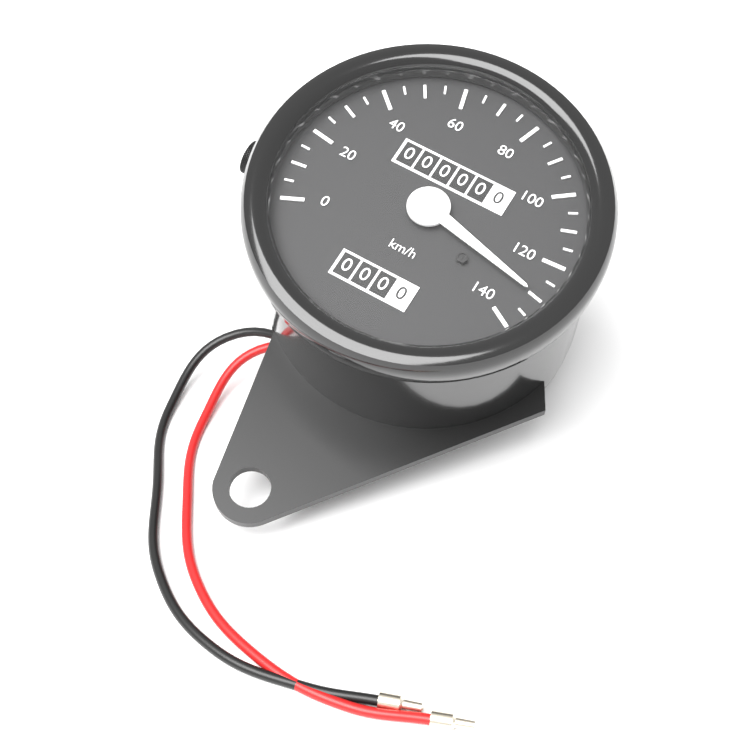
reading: 130 km/h
